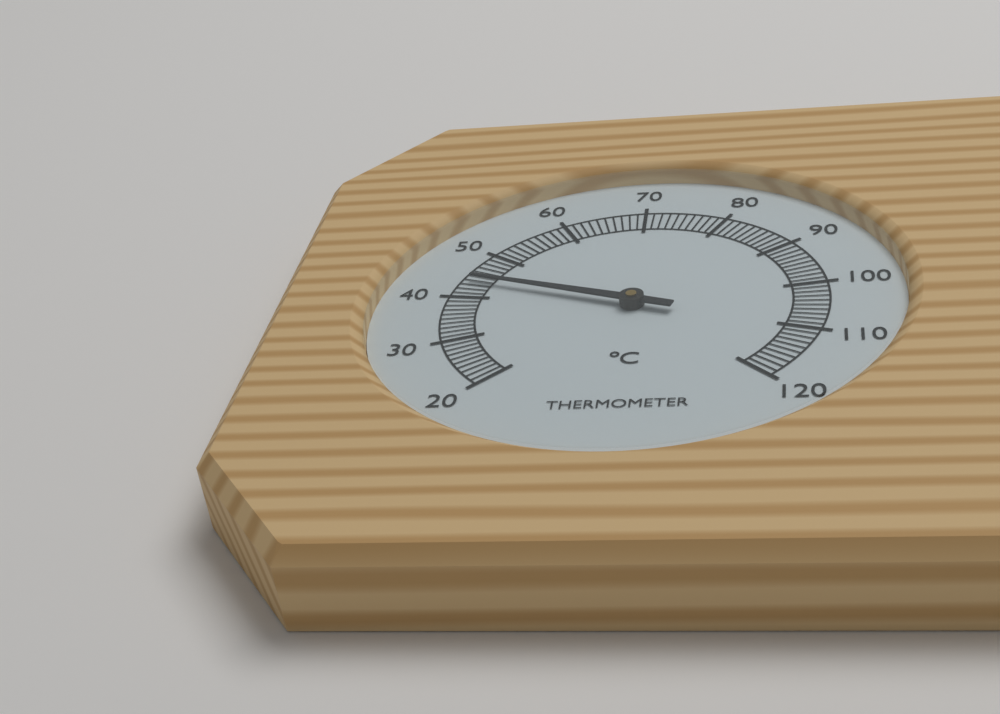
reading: 44 °C
